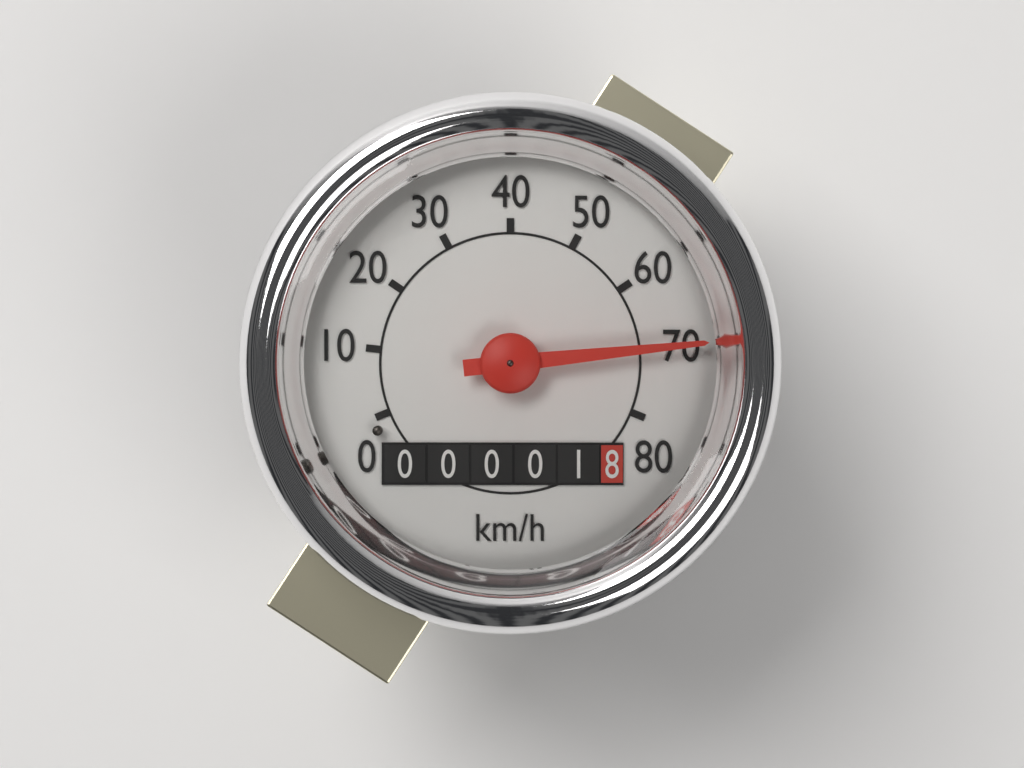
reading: 70 km/h
